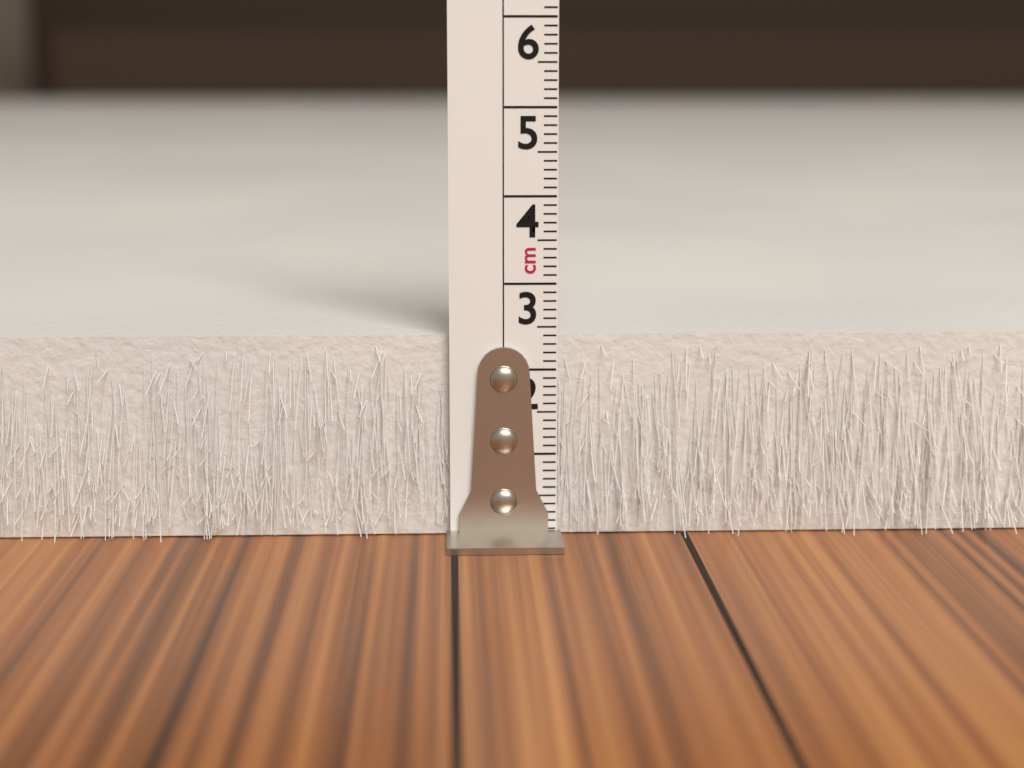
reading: 2.4 cm
